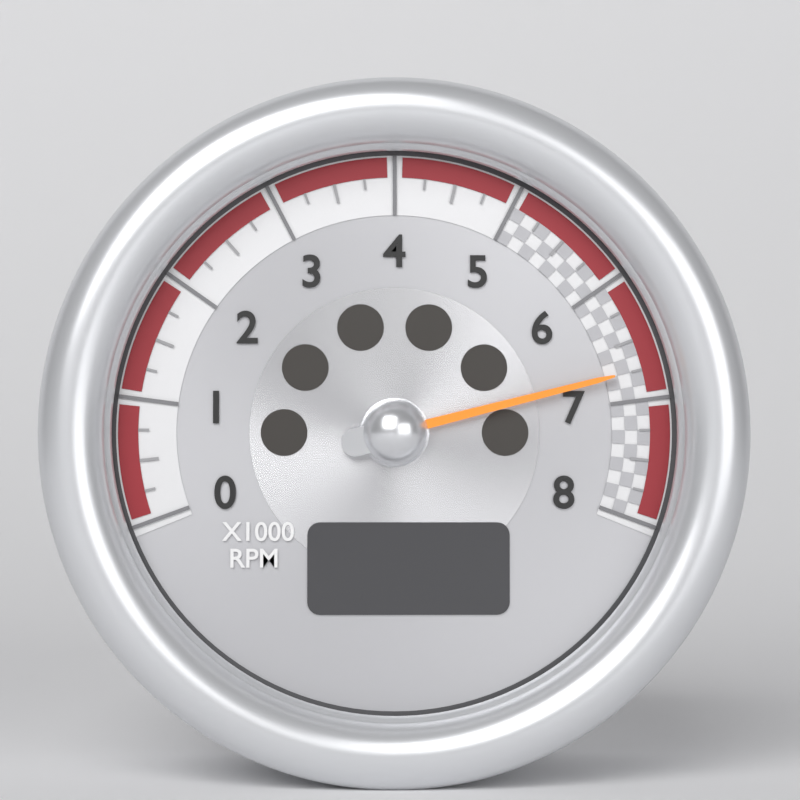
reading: 6.75 x1000 RPM
